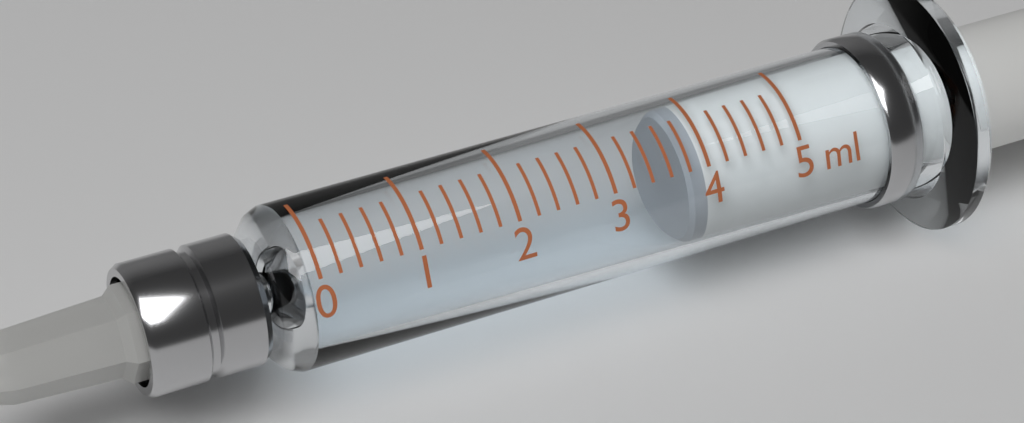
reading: 3.8 ml
